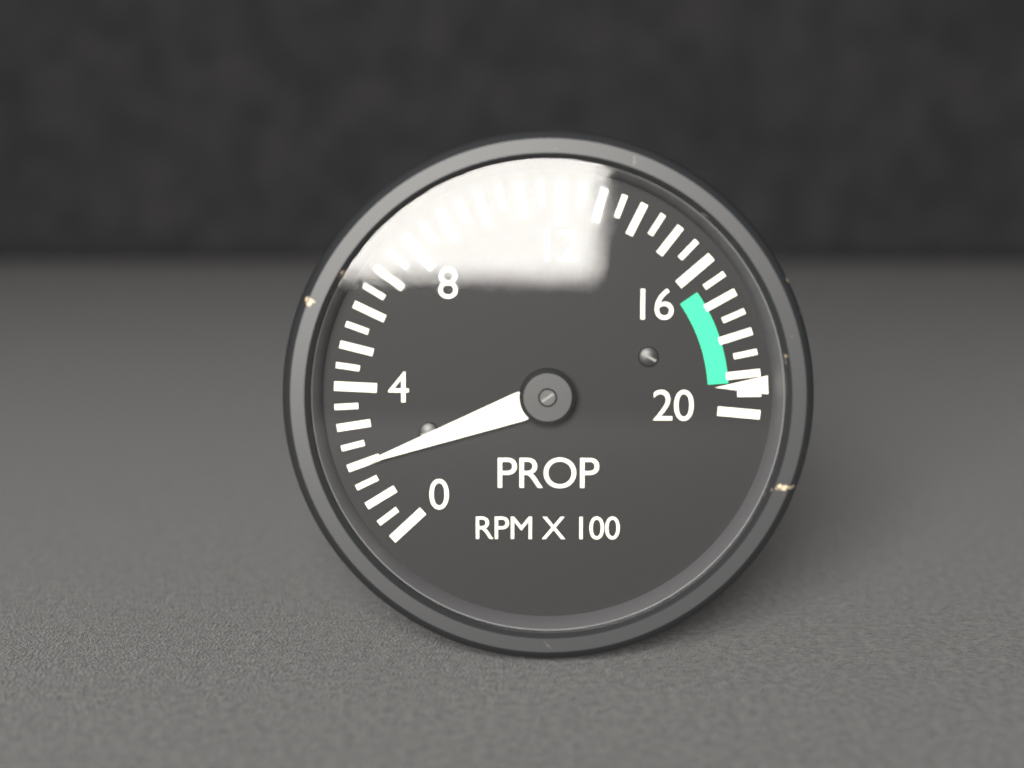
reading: 2.0 RPM X 100
